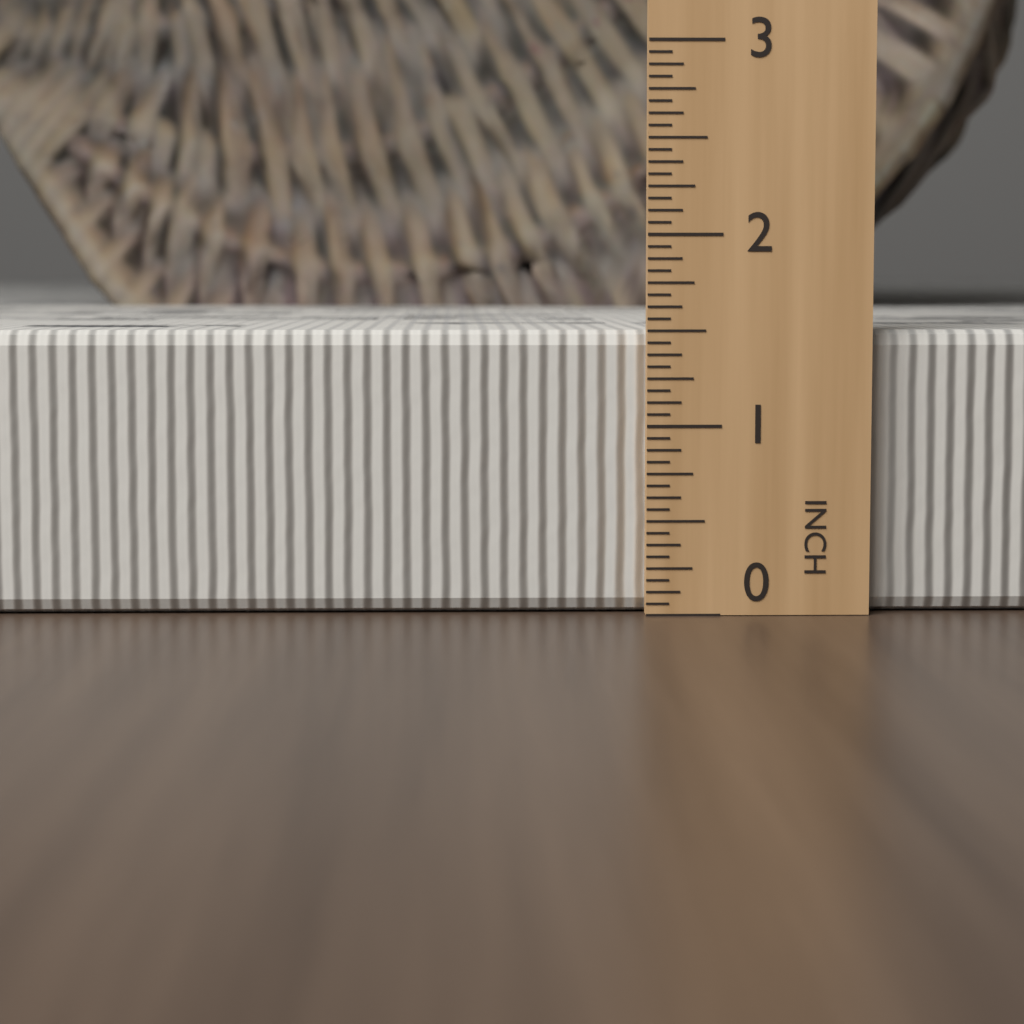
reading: 1.5000 in
